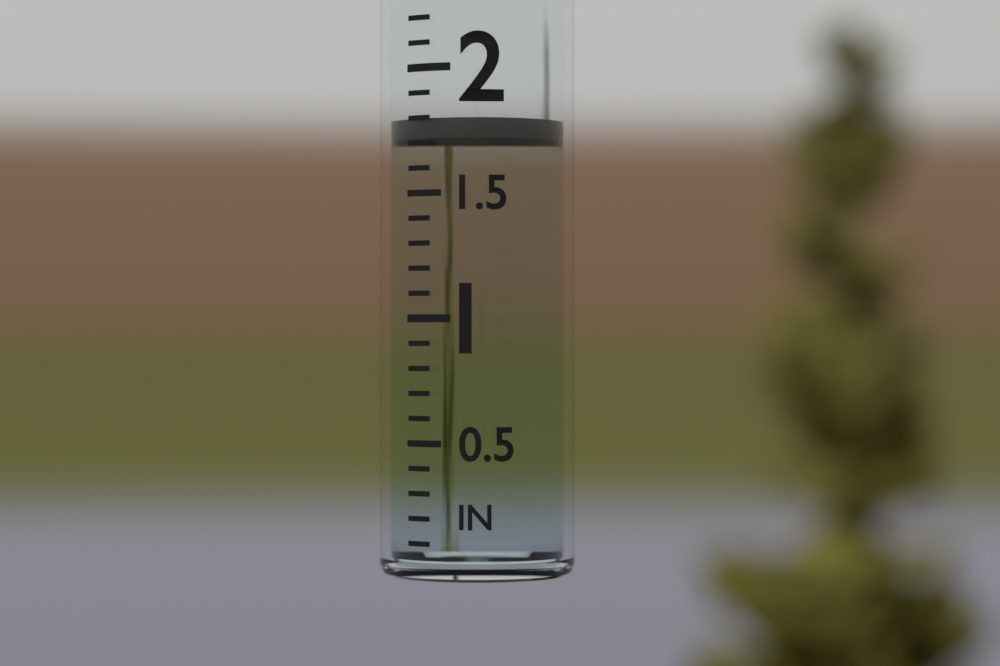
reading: 1.8 in
